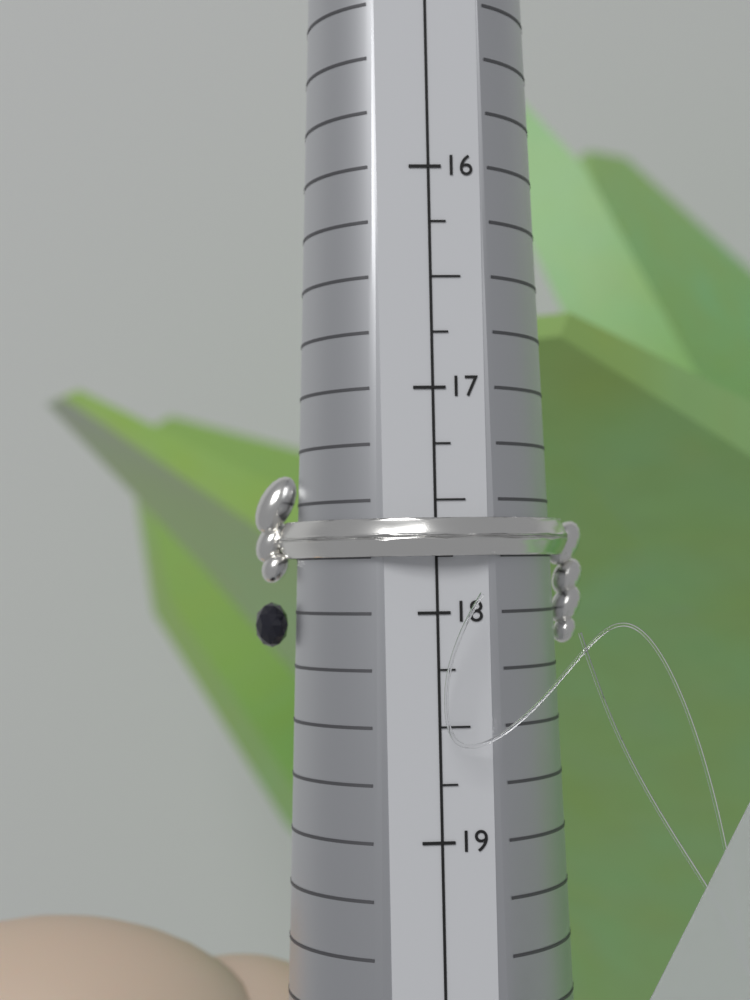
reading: 17.75 (no unit)
